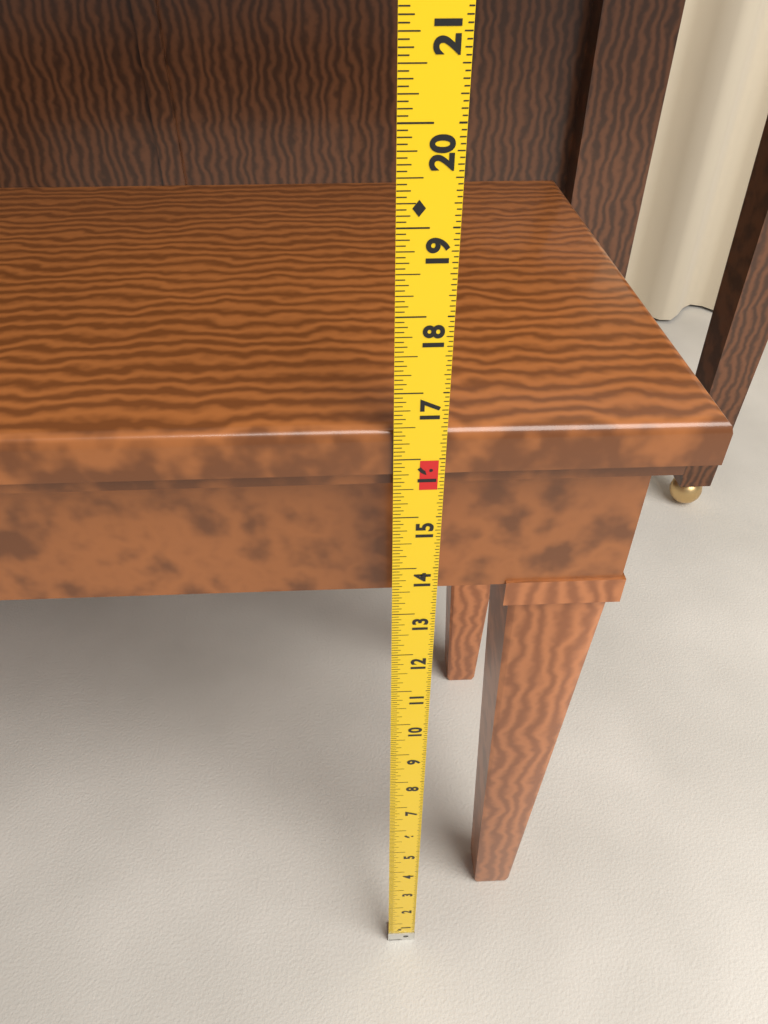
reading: 16.4375 in
